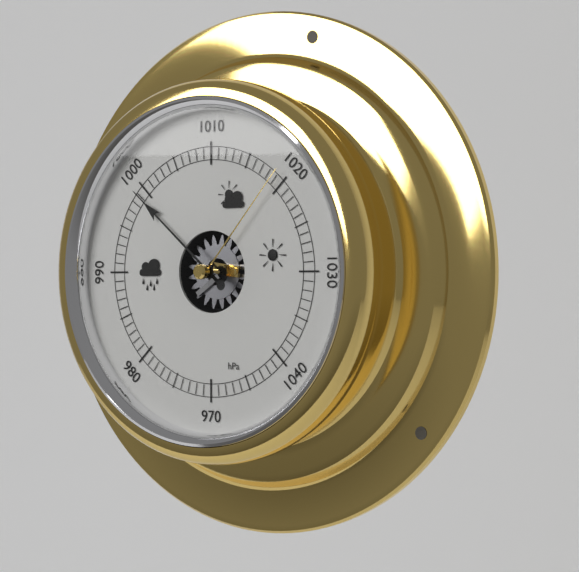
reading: 999 hPa
